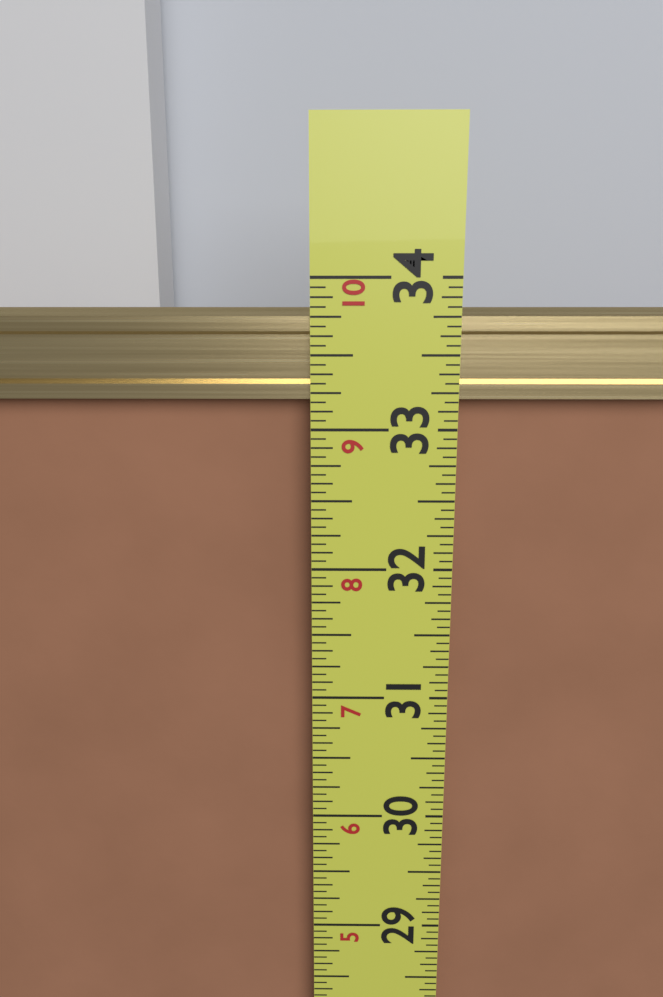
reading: 33.8125 in
